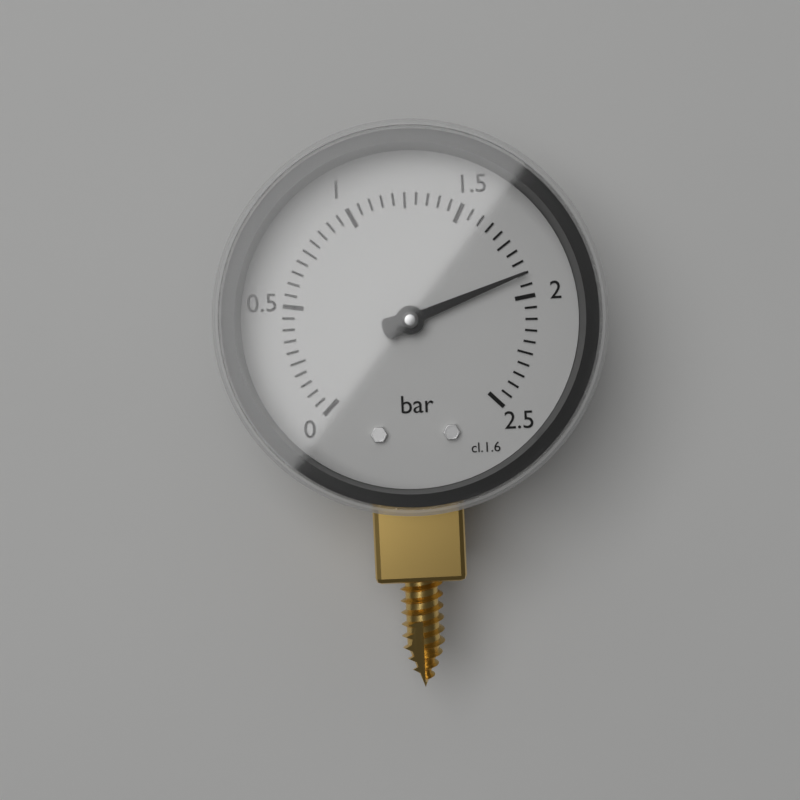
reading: 1.90 bar
